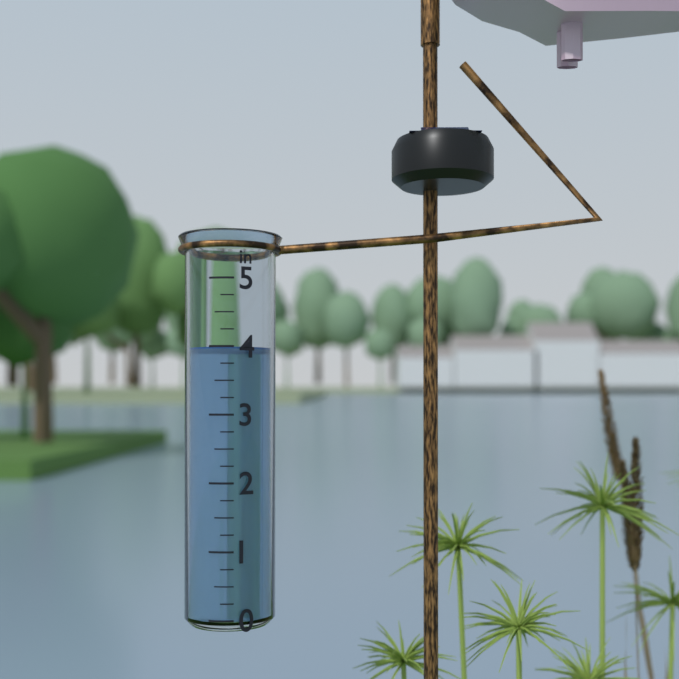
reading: 4.00 in
